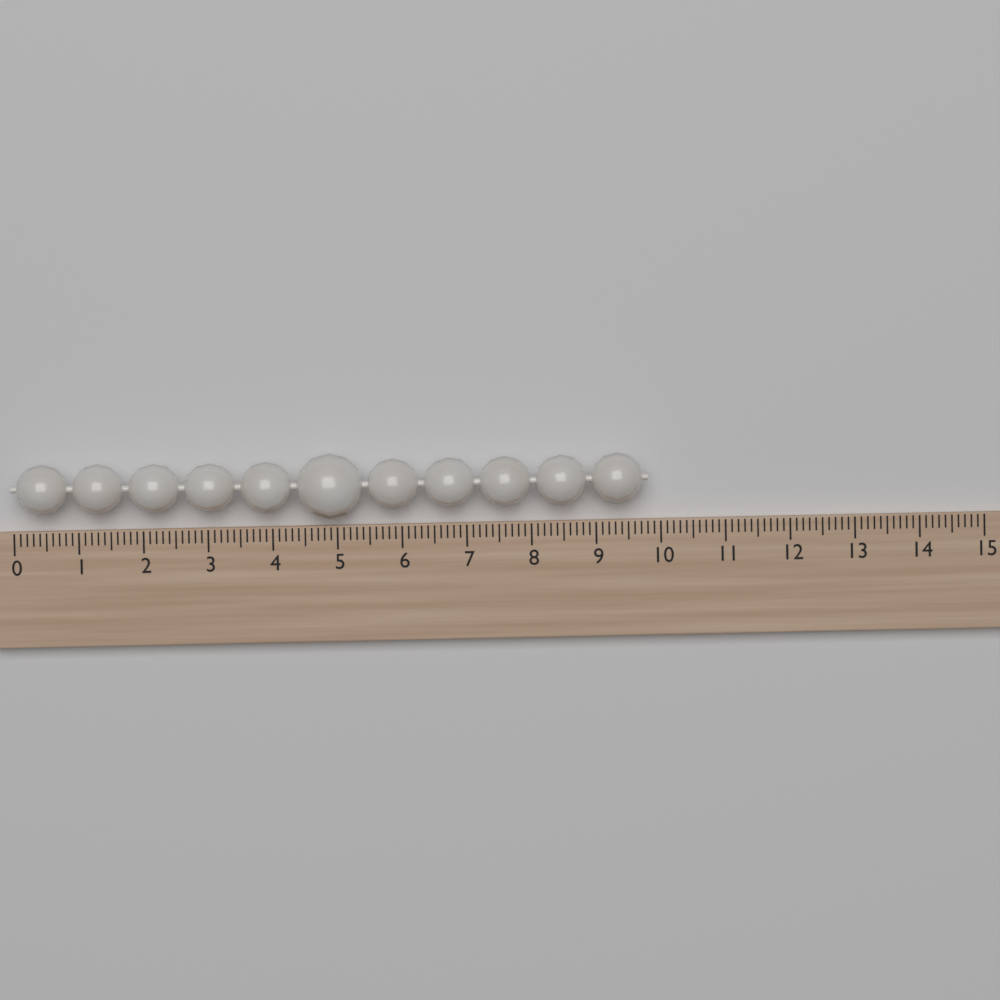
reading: 9.8 (no unit)
